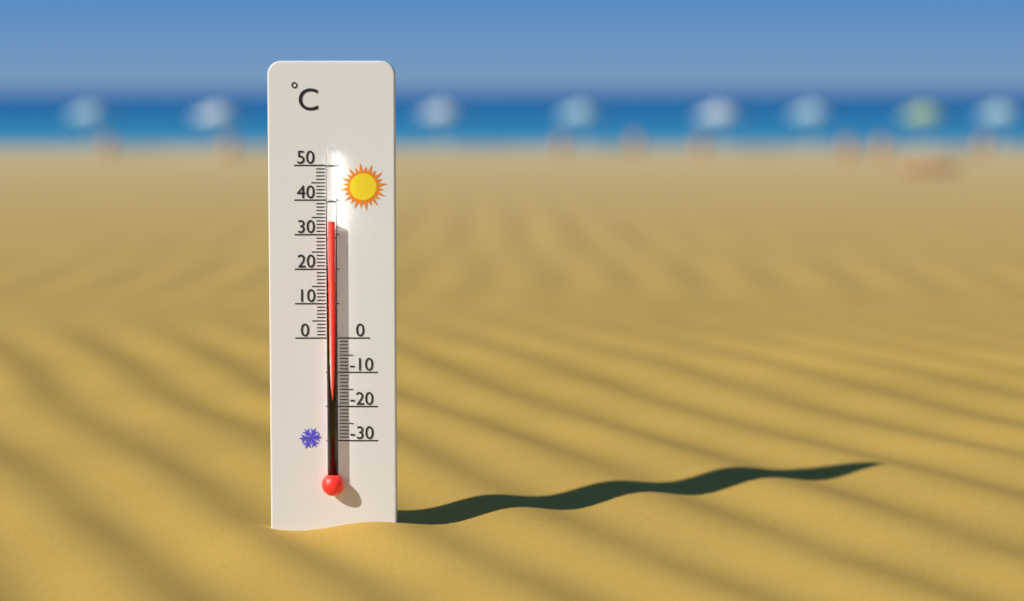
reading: 34 °C
